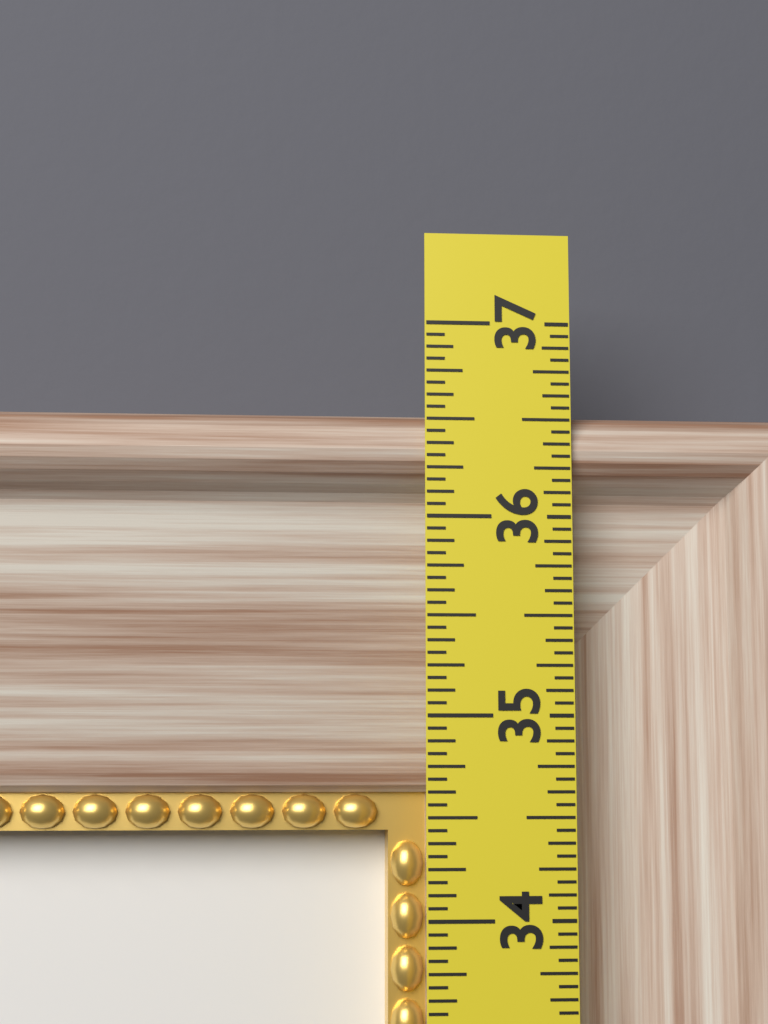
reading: 36.5625 in
